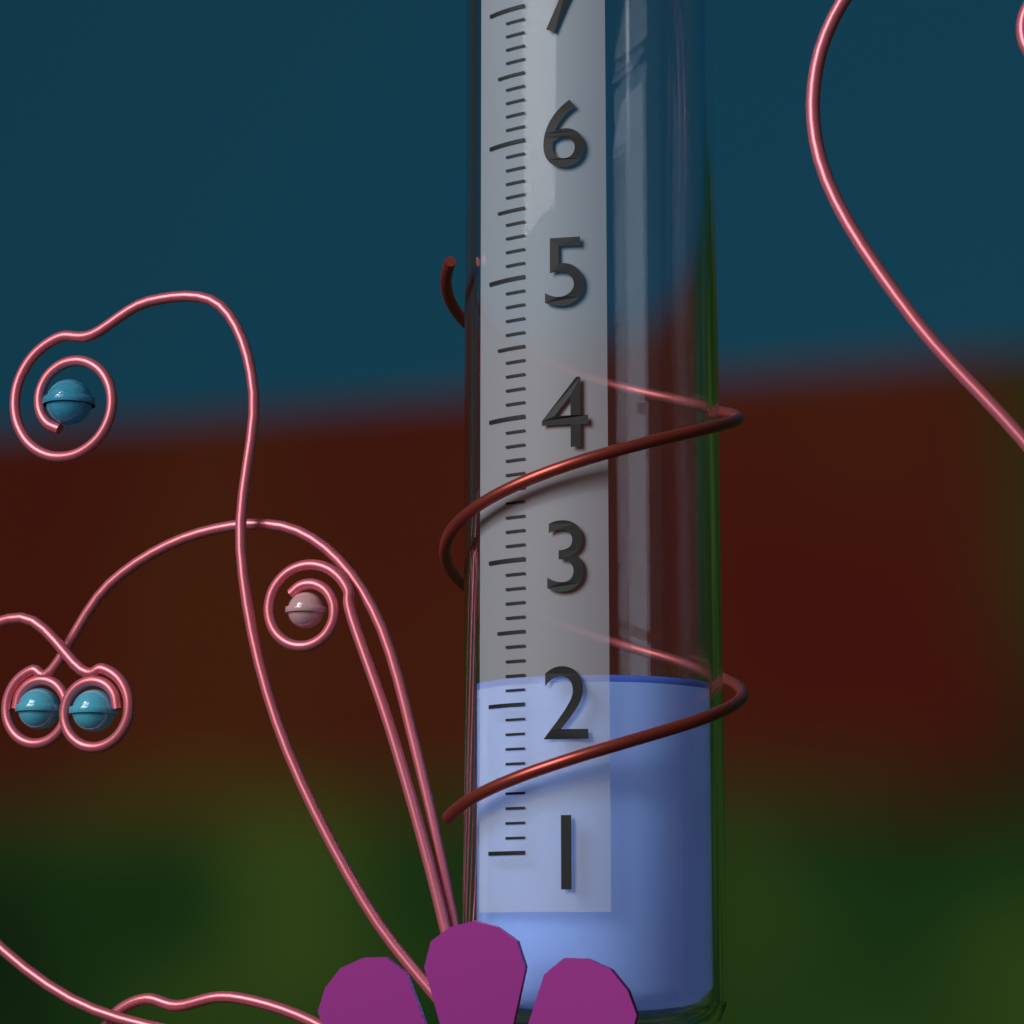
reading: 2.2 in
